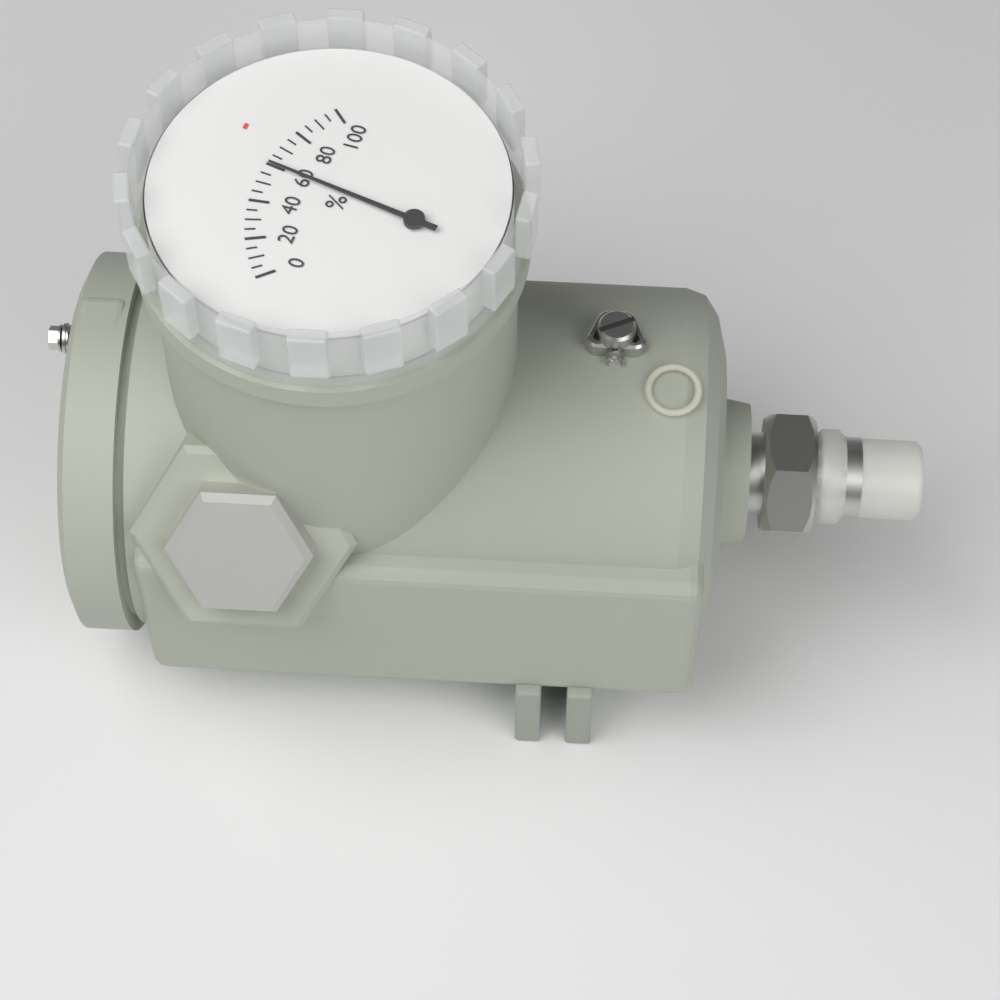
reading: 60 %
